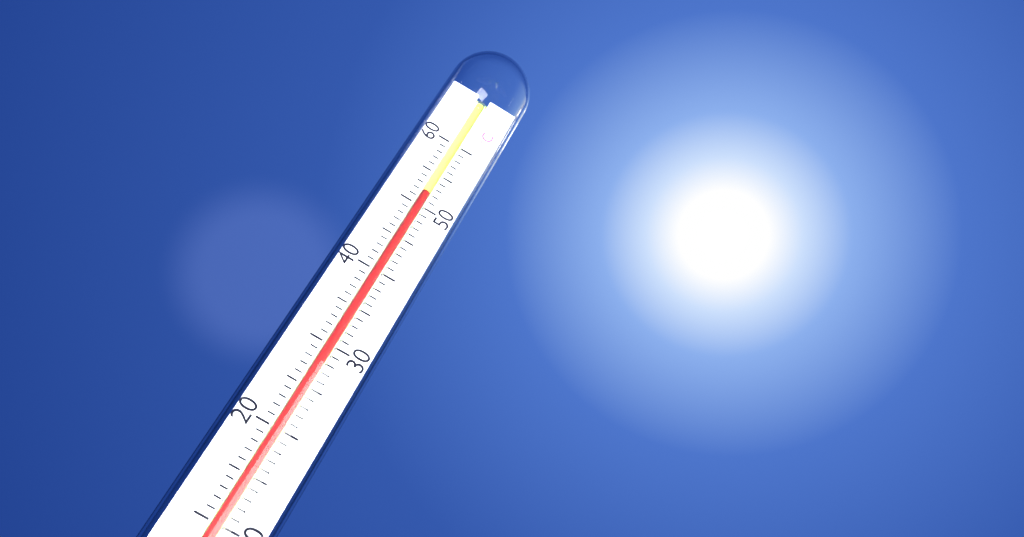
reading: 52 °C
